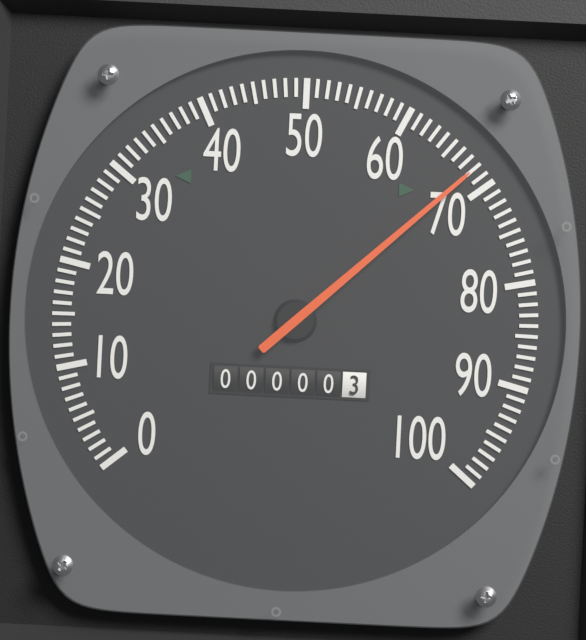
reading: 68 (no unit)
